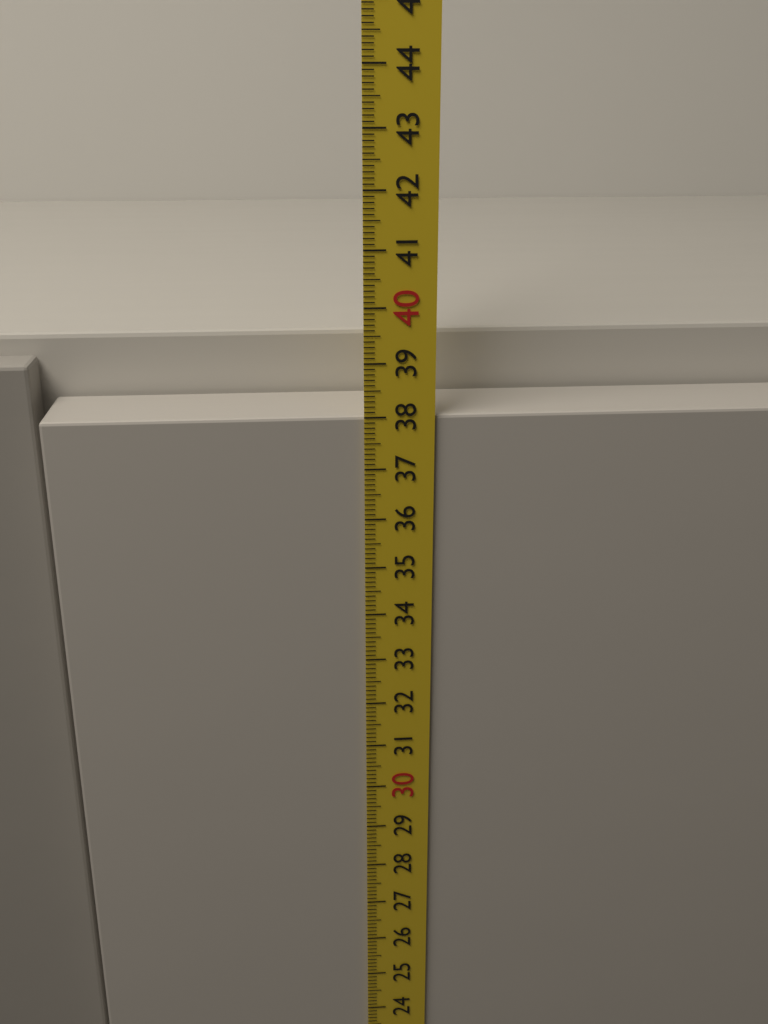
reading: 38.0 cm
